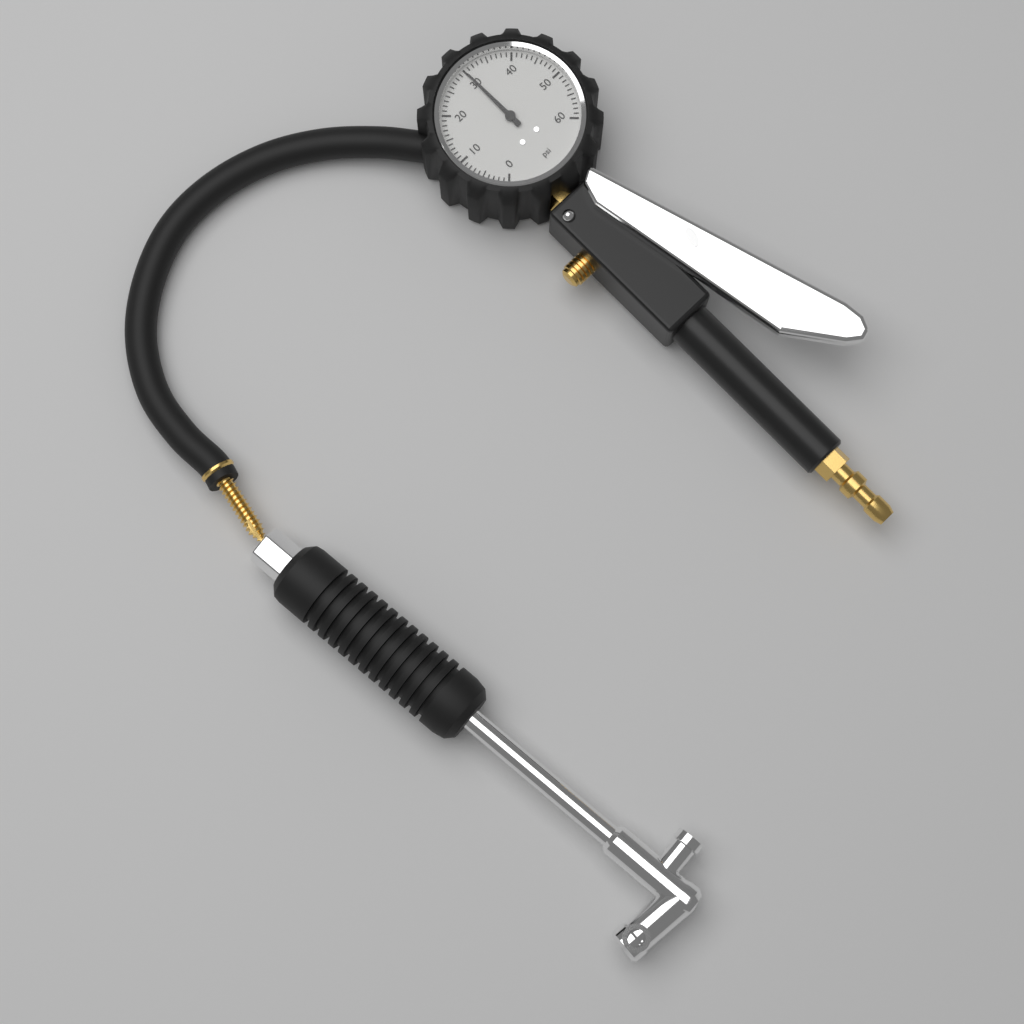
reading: 30 psi
